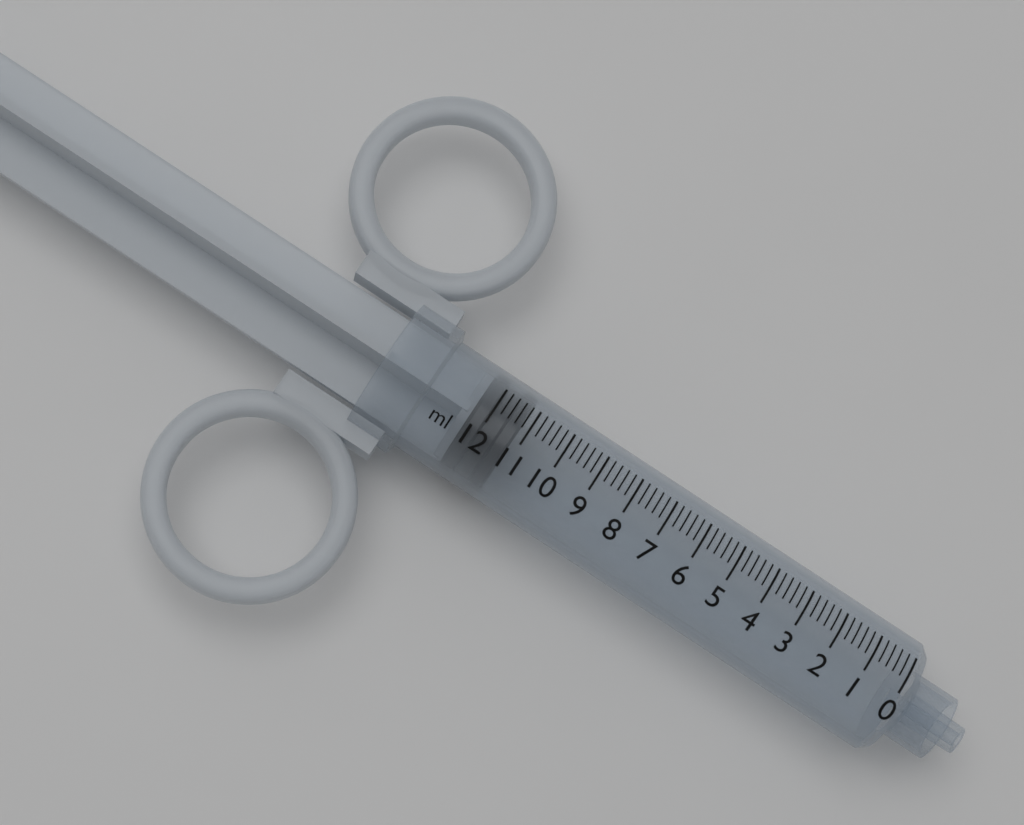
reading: 11.2 ml
